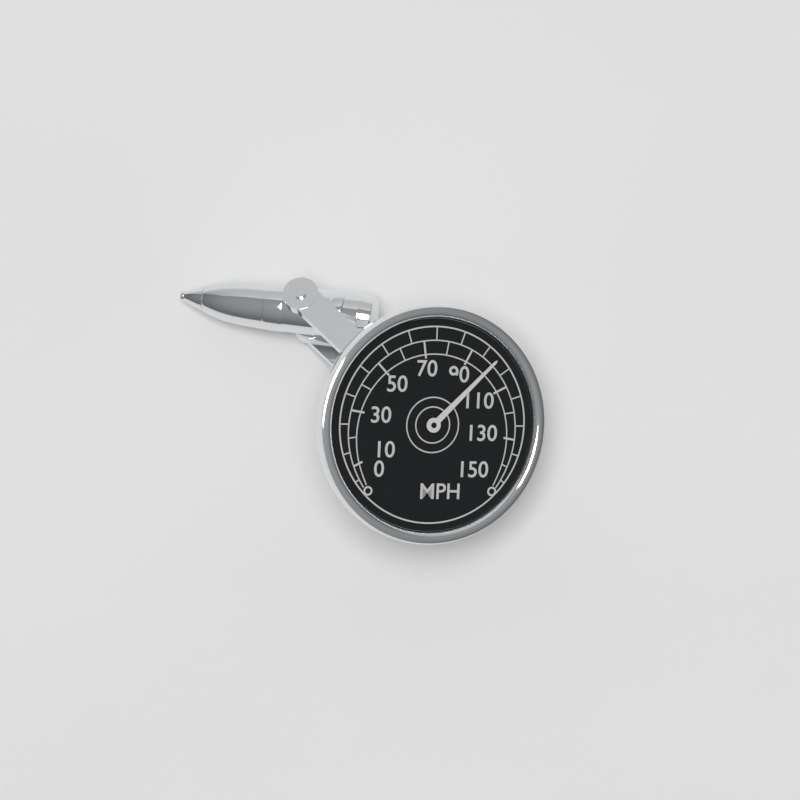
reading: 100 MPH
